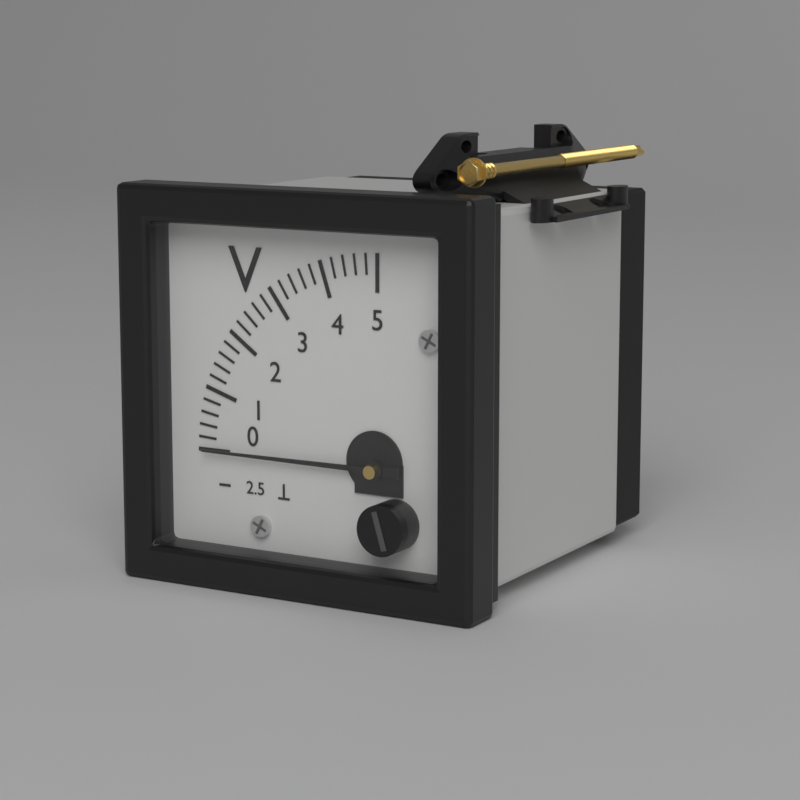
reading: 0.0 V
